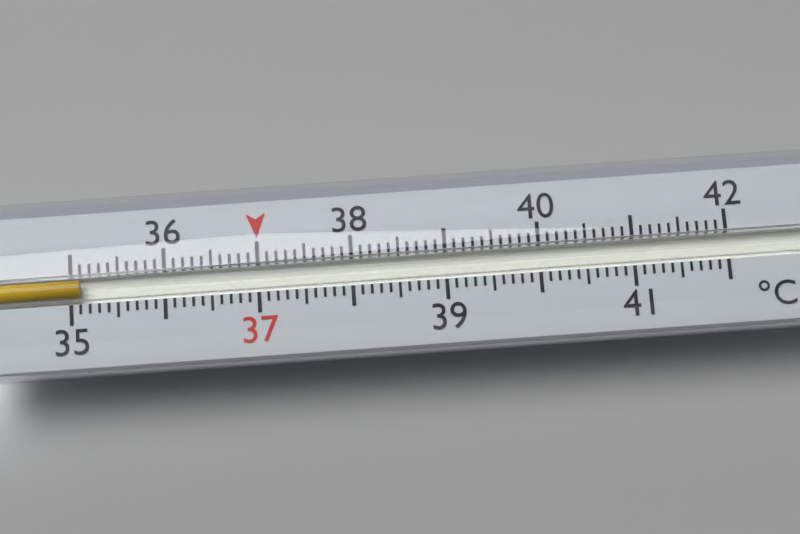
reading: 35.1 °C
